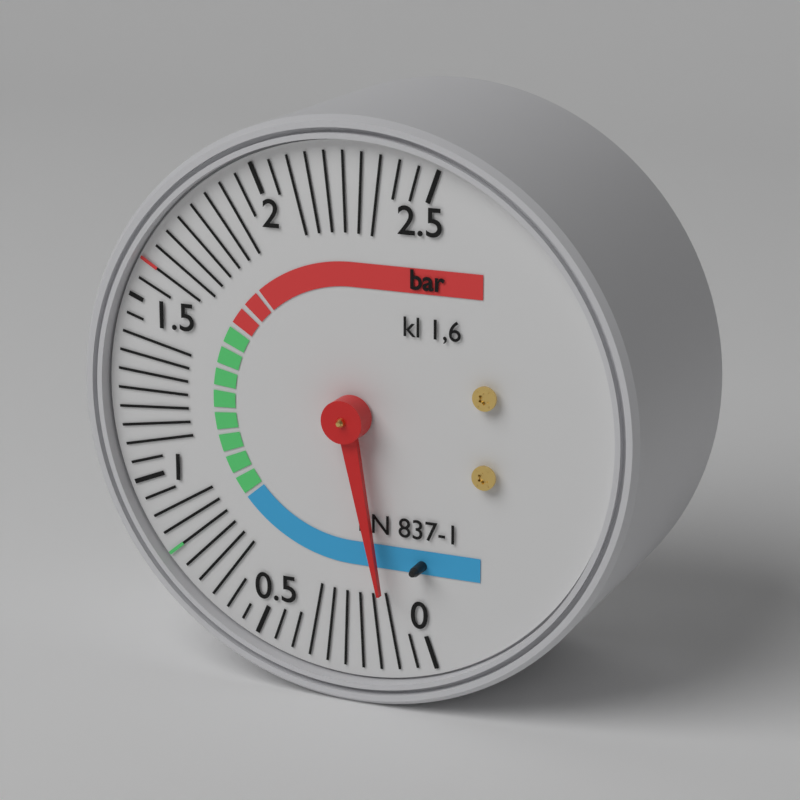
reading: 0.10 bar
